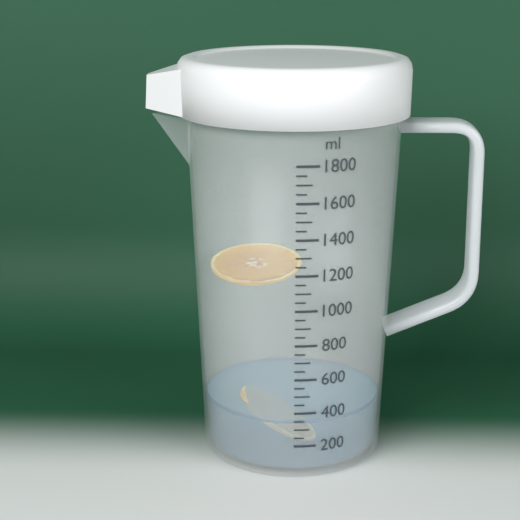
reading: 350 ml
